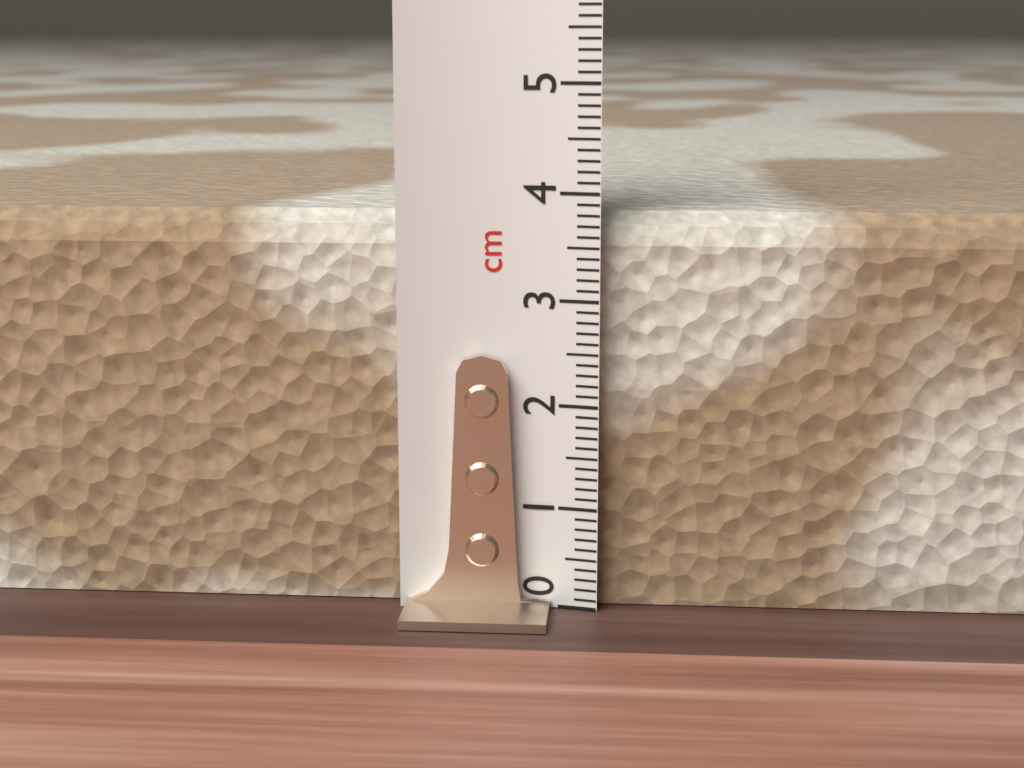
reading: 3.8 cm
